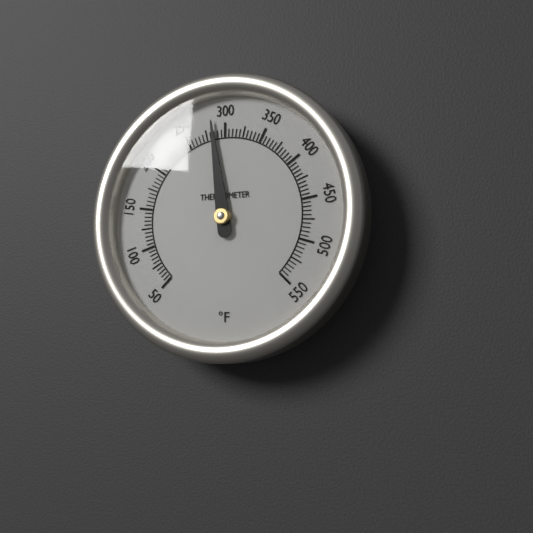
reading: 285 °F
